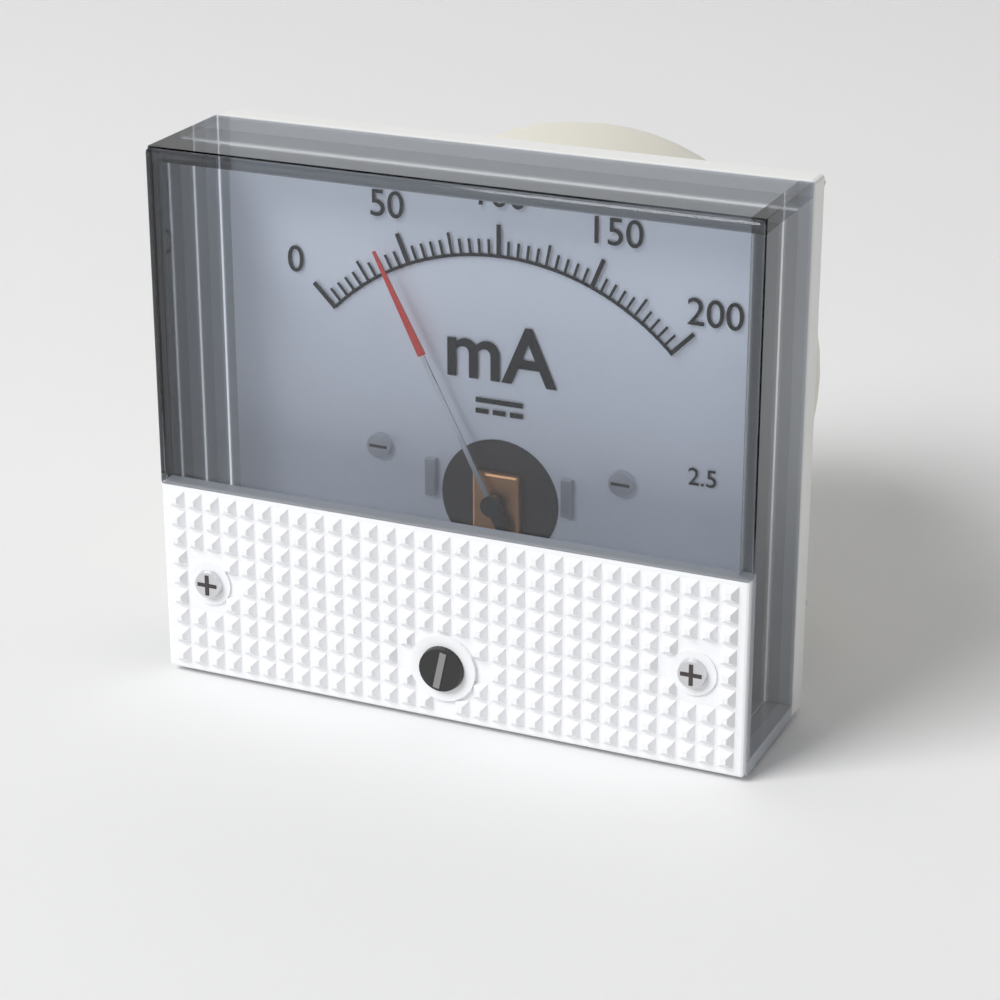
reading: 40 mA
